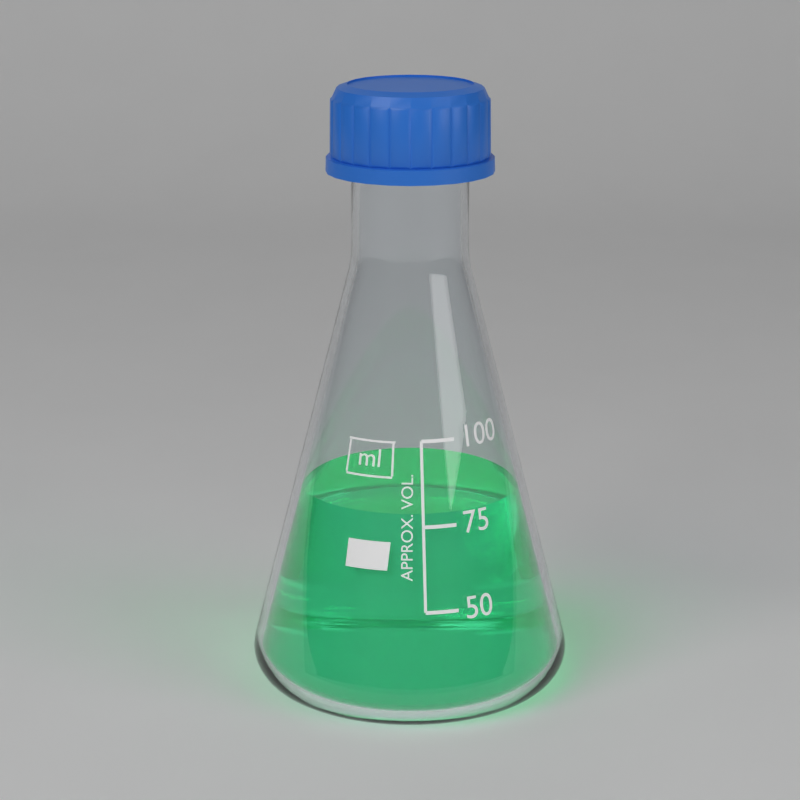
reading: 78 ml
